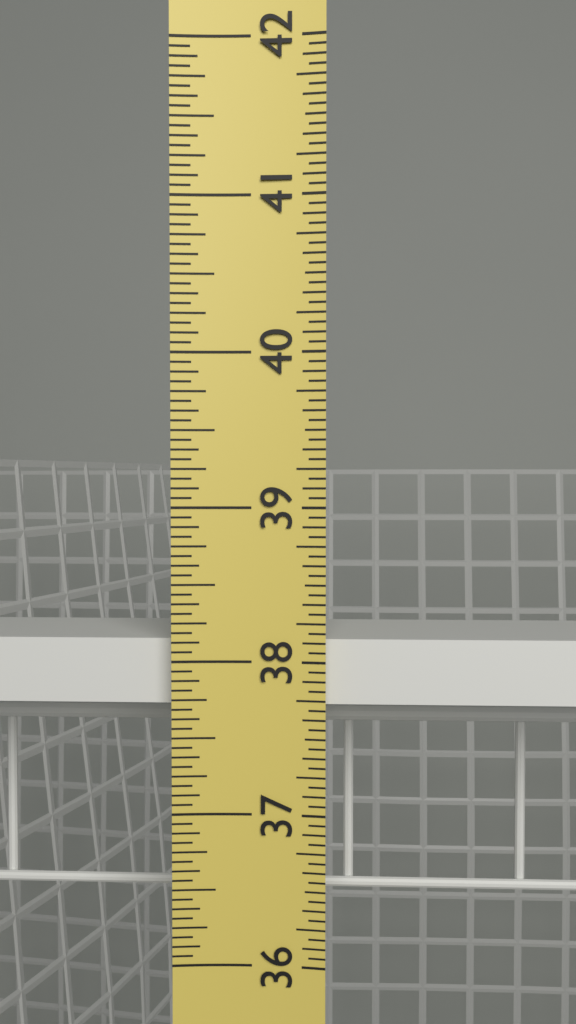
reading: 38.1250 in
